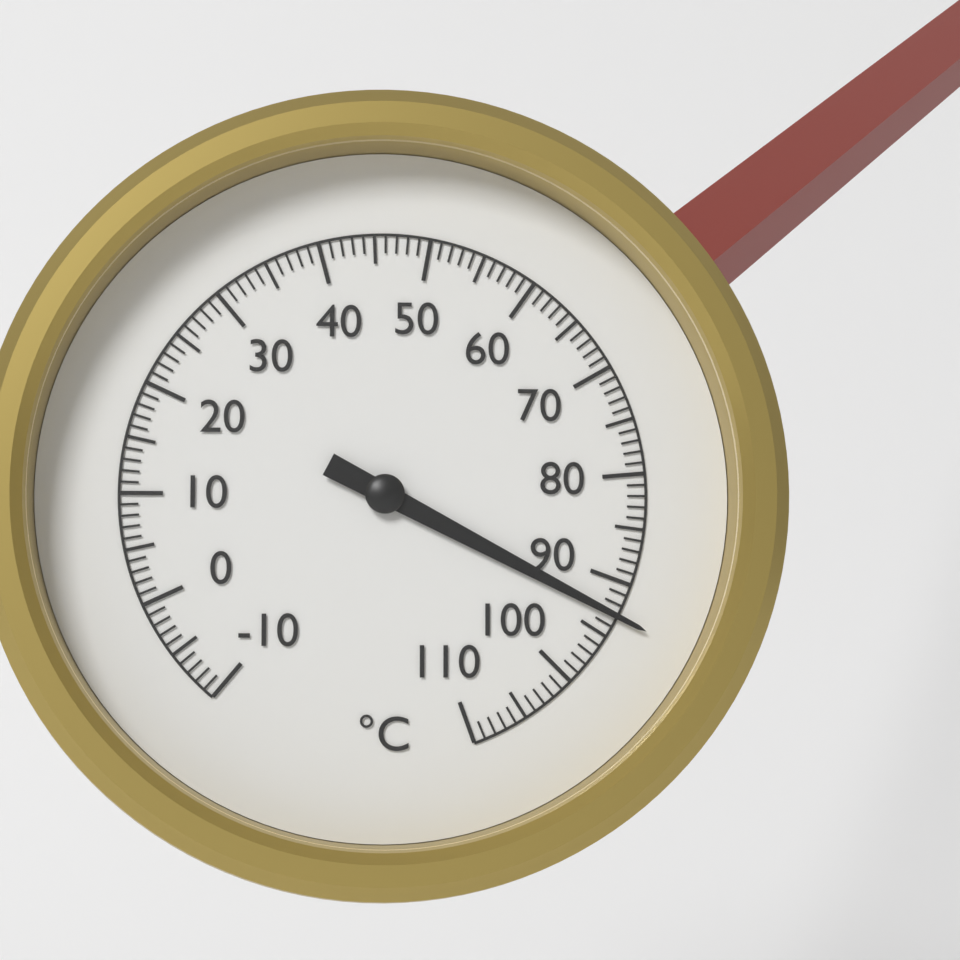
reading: 93 °C
